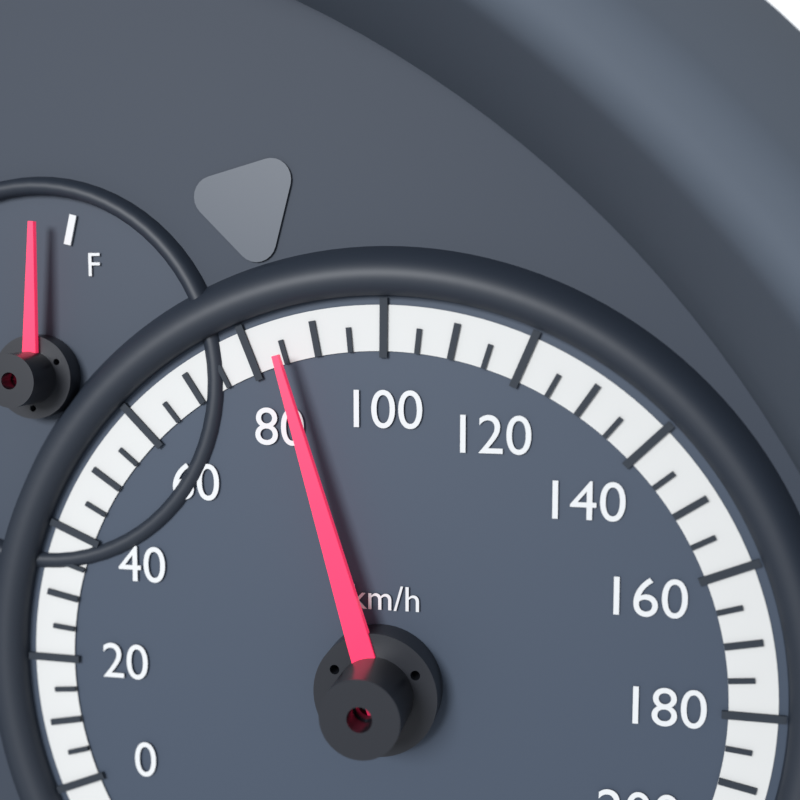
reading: 85 km/h
